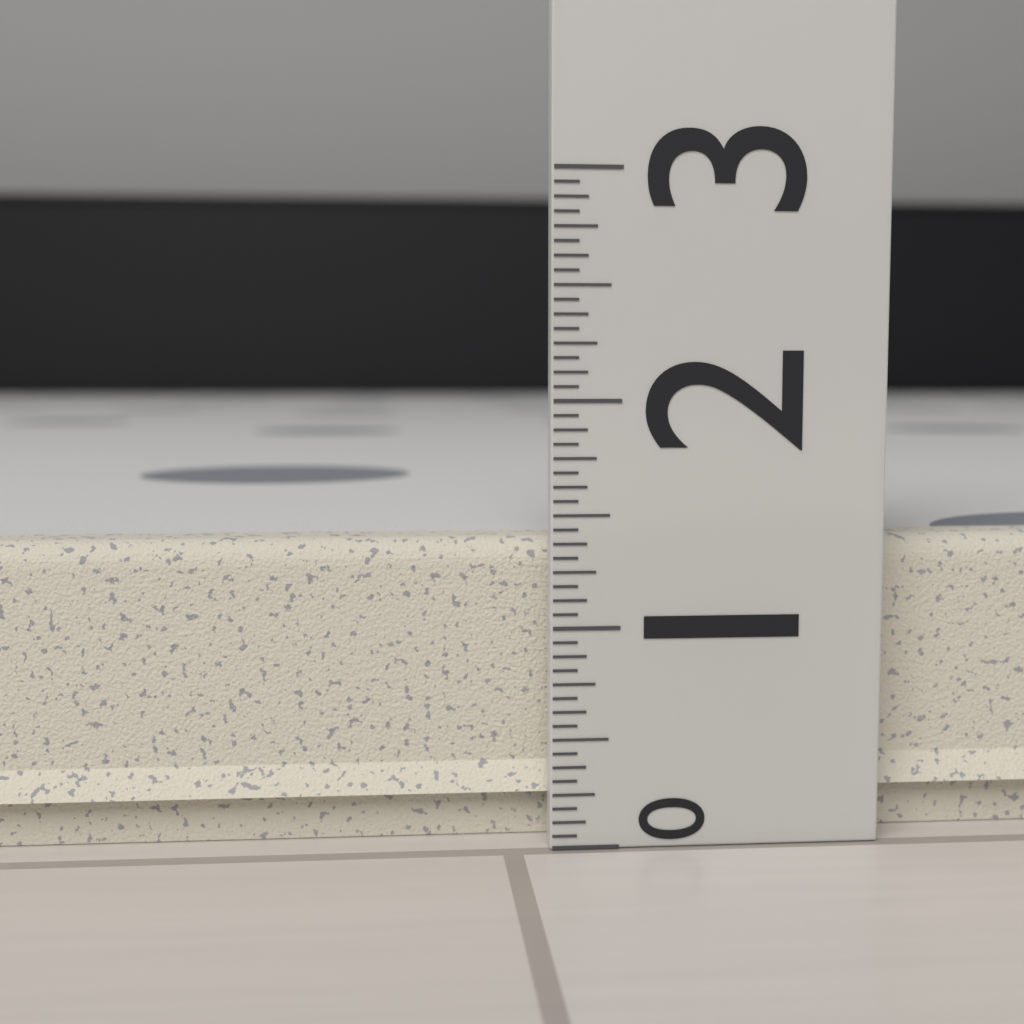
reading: 1.3750 (no unit)
